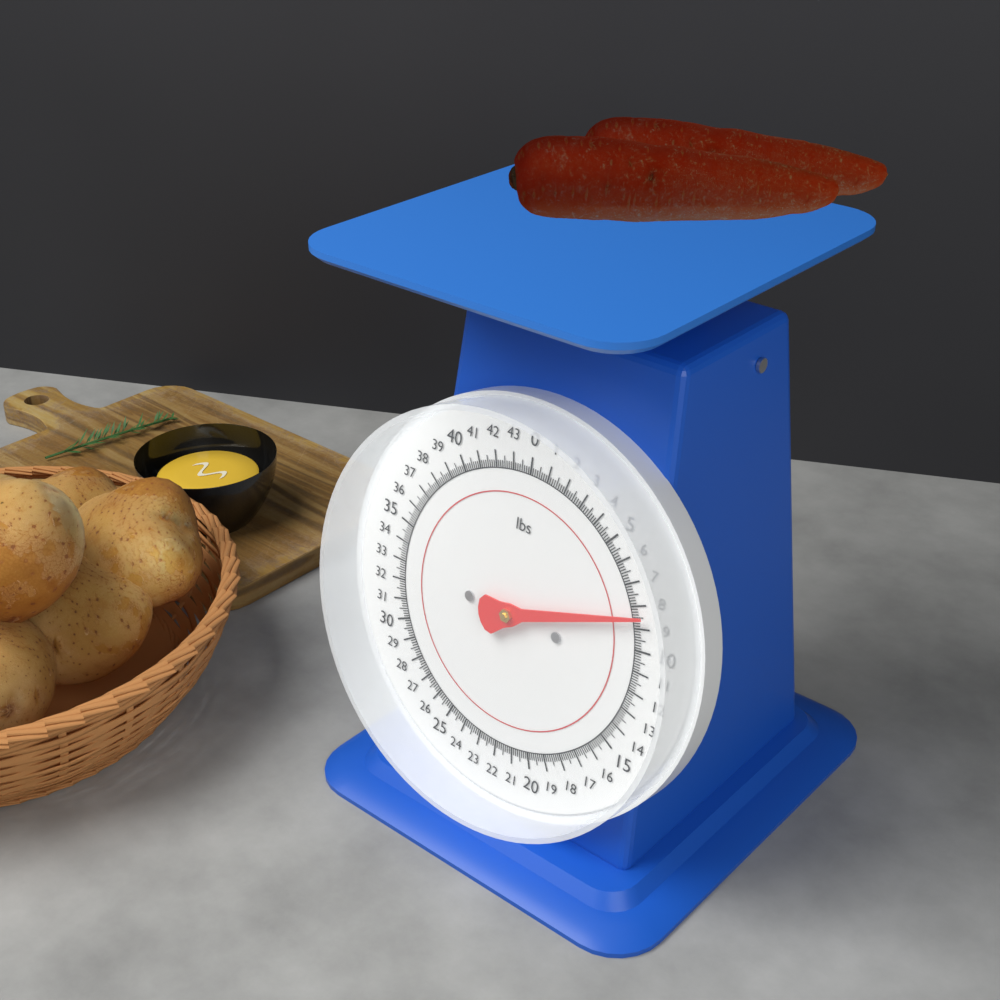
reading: 8.500 lbs
